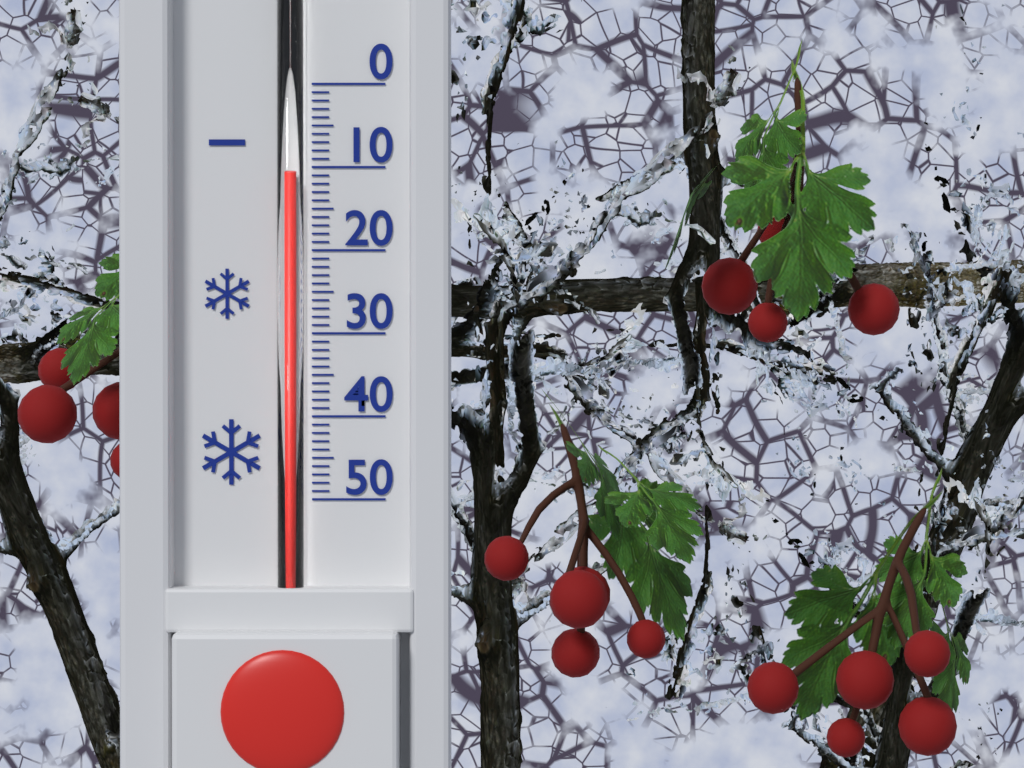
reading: 11 (no unit)
